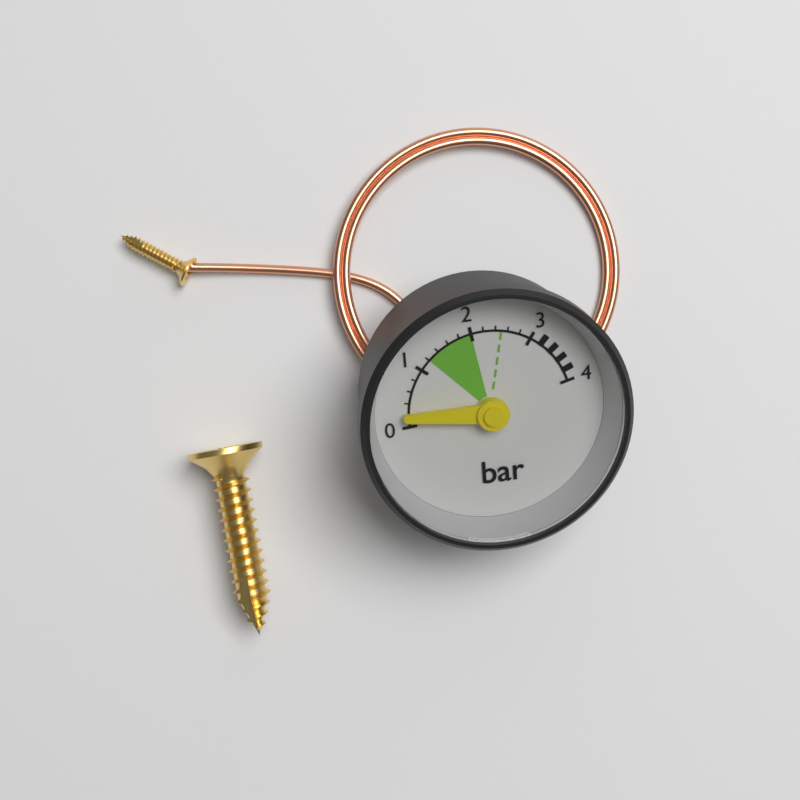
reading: 0.2 bar
